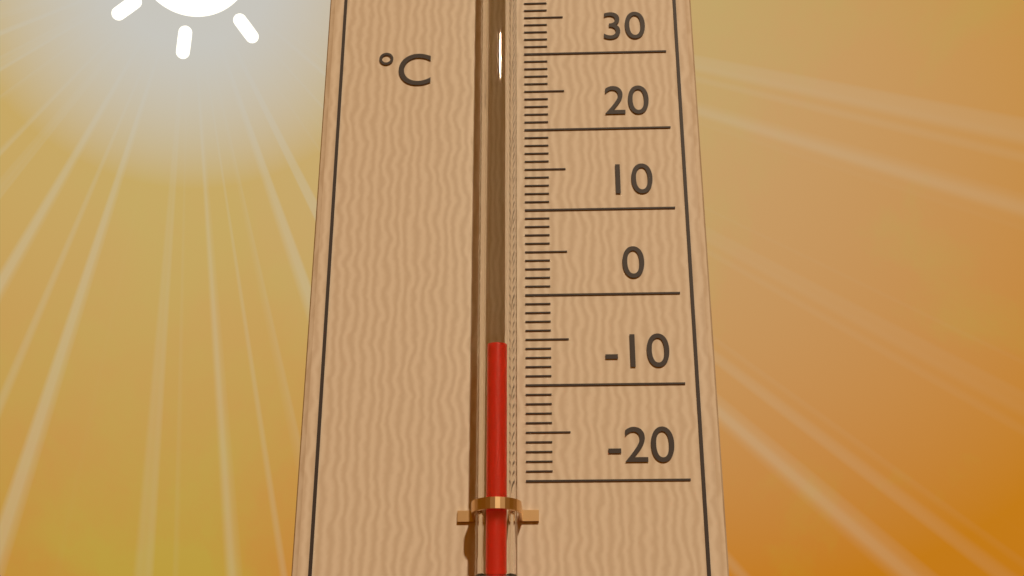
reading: -7 °C
